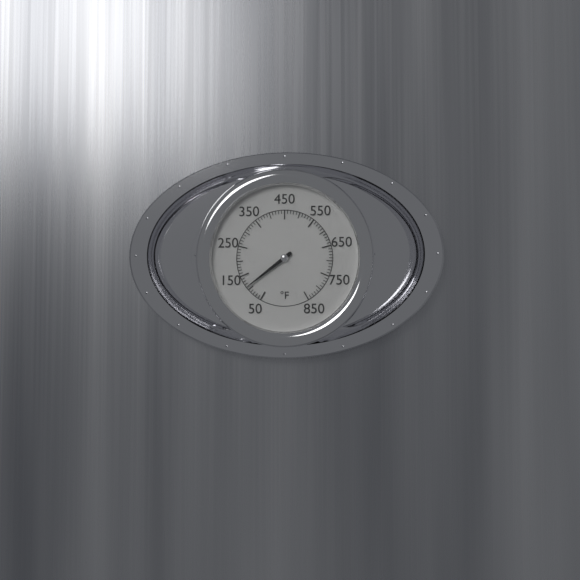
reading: 110 °F
